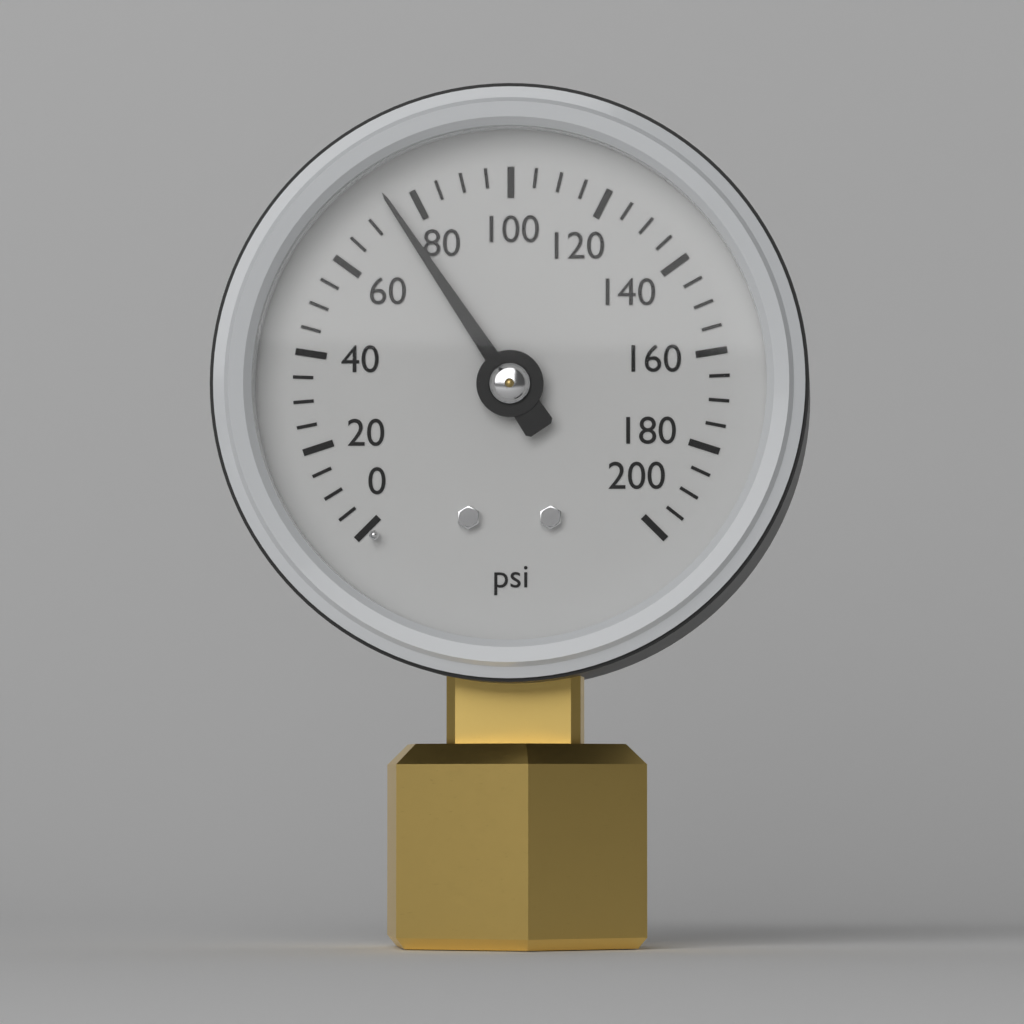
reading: 75 psi
